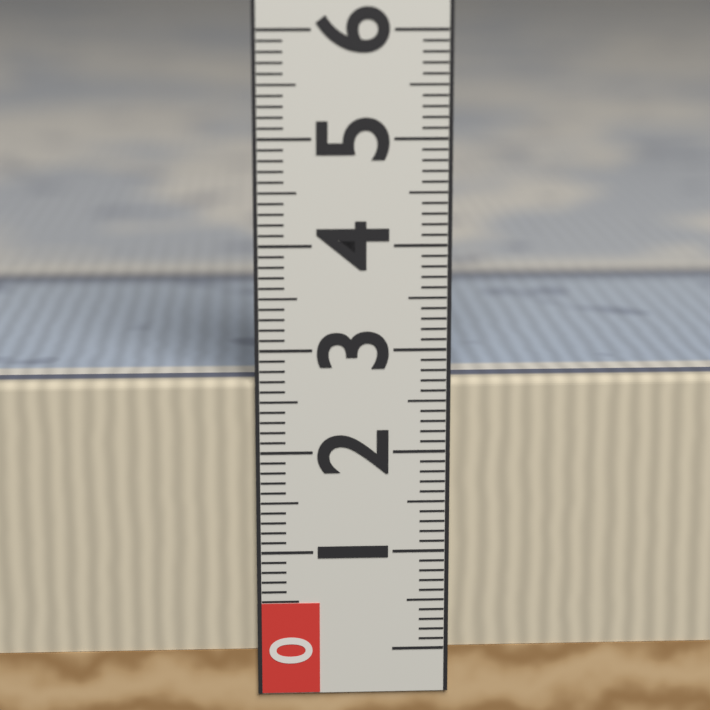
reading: 2.7 (no unit)
